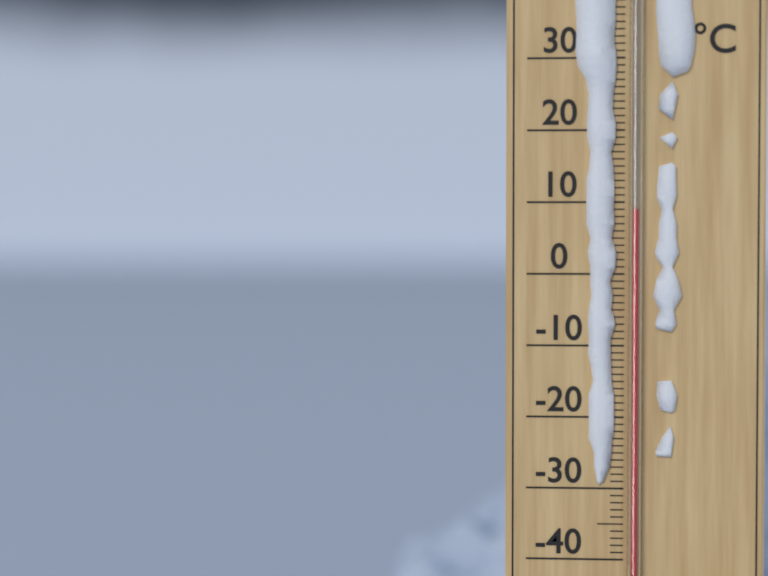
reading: 9 °C
